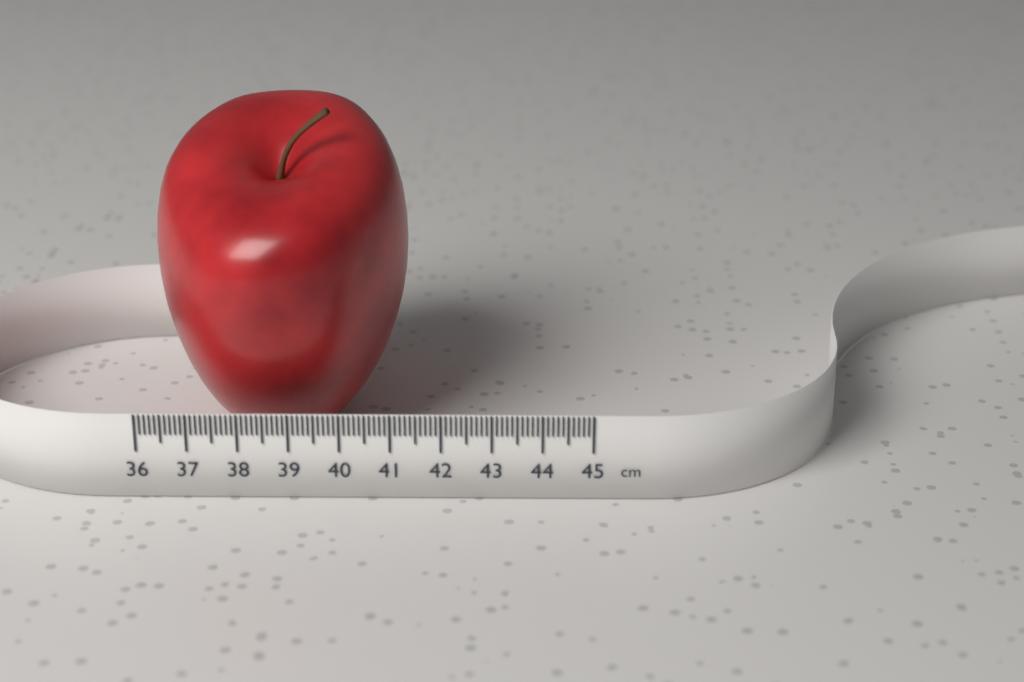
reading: 41.2 cm
